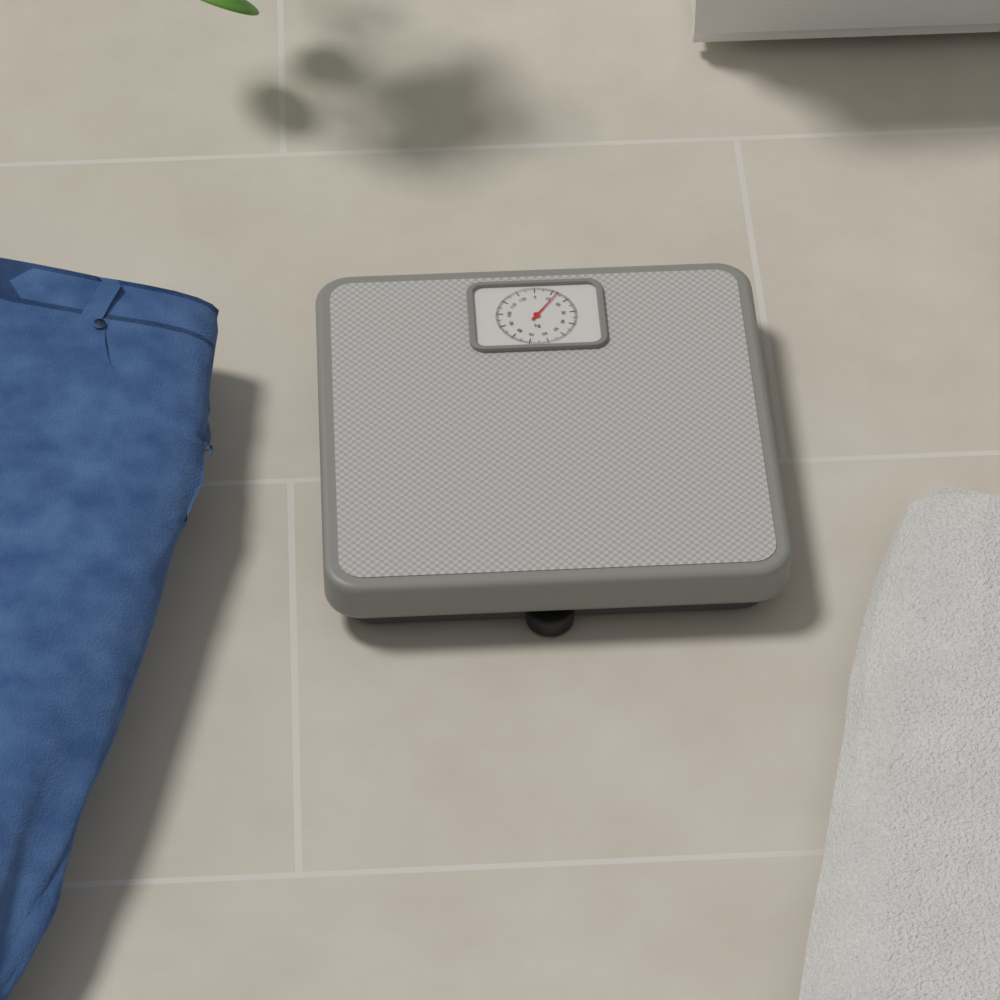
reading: 13 kg
